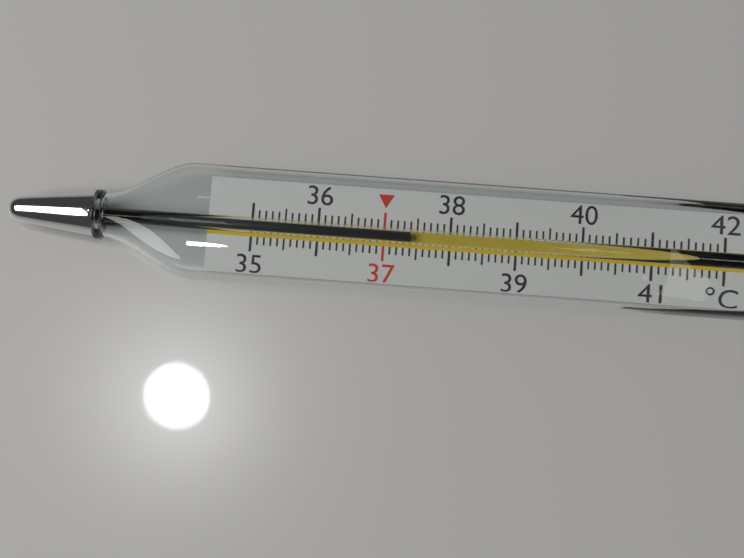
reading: 37.4 °C
